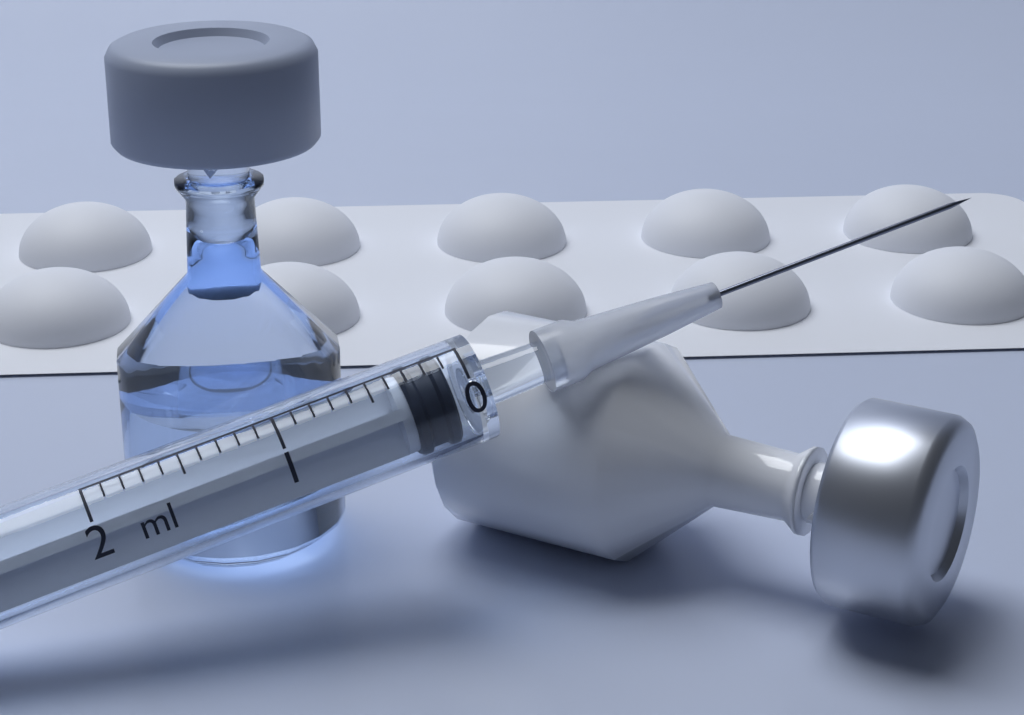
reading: 0.1 ml
